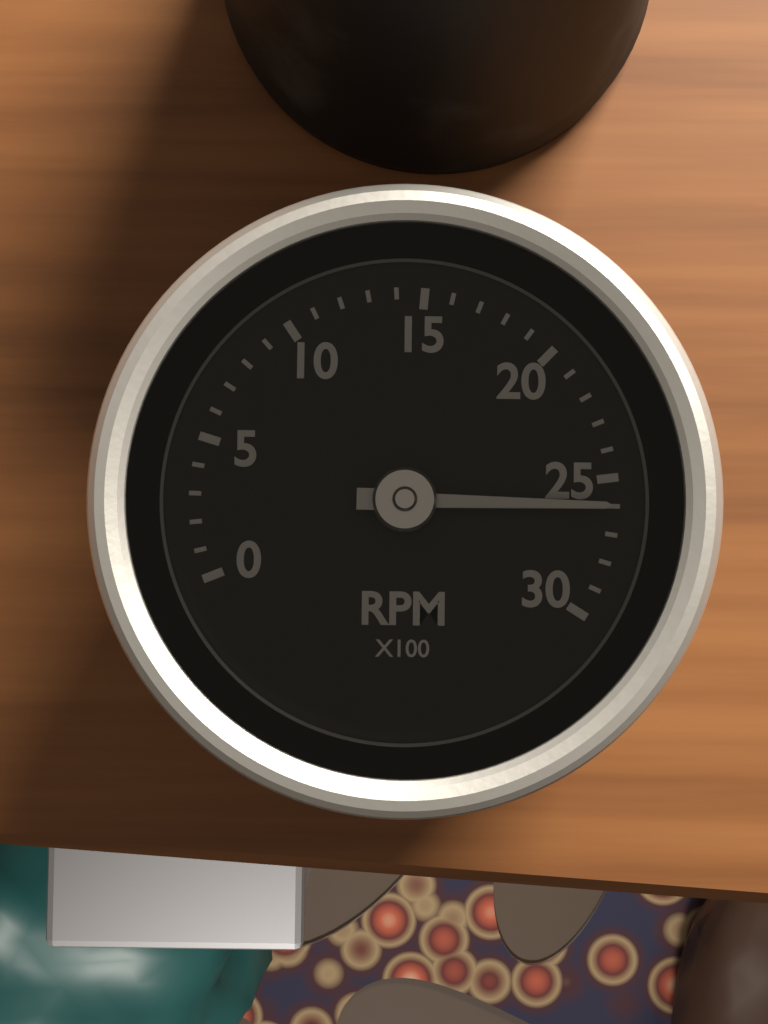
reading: 26 RPM x100
